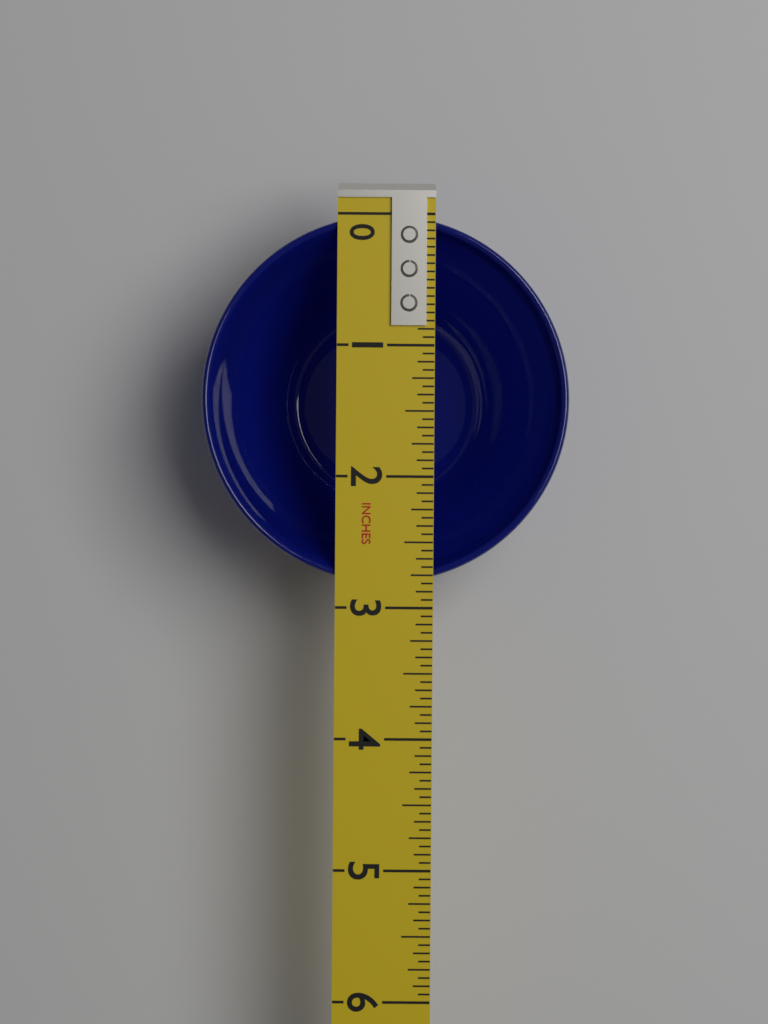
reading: 2.8125 in
